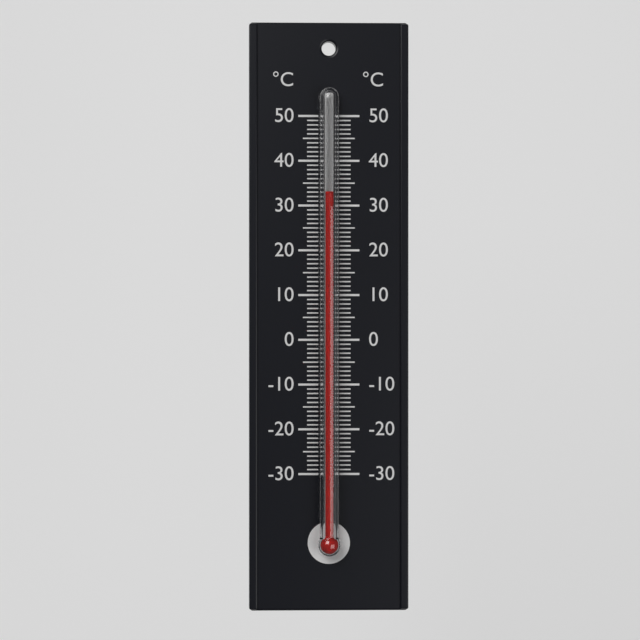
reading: 33 °C
